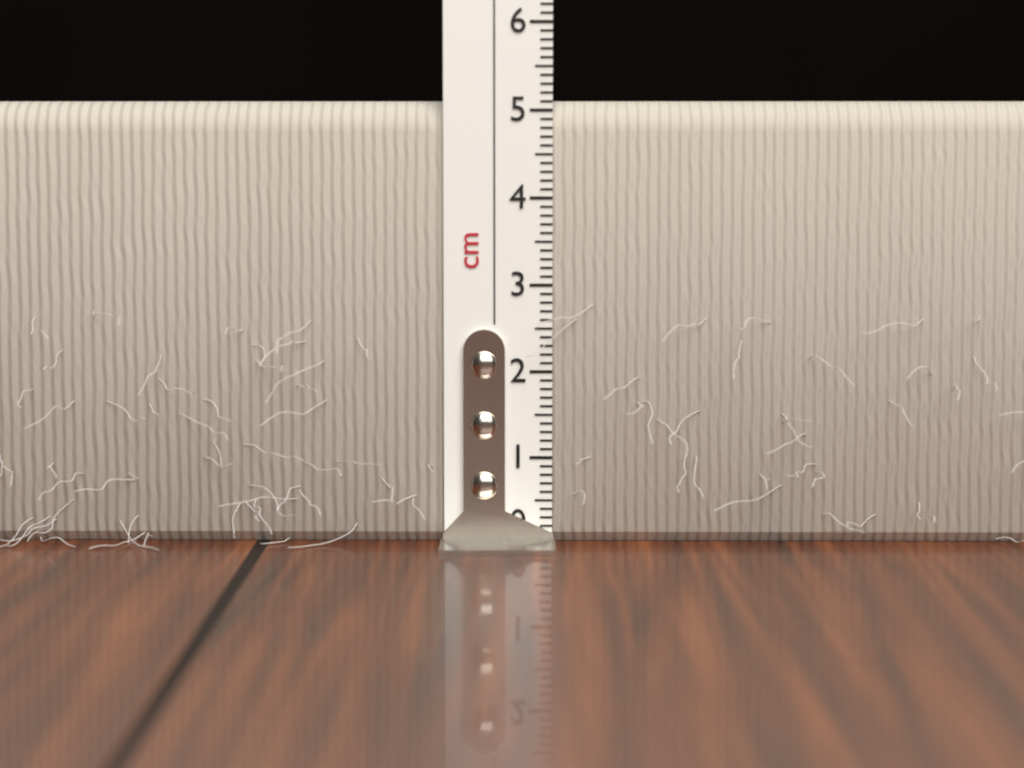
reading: 5.1 cm
